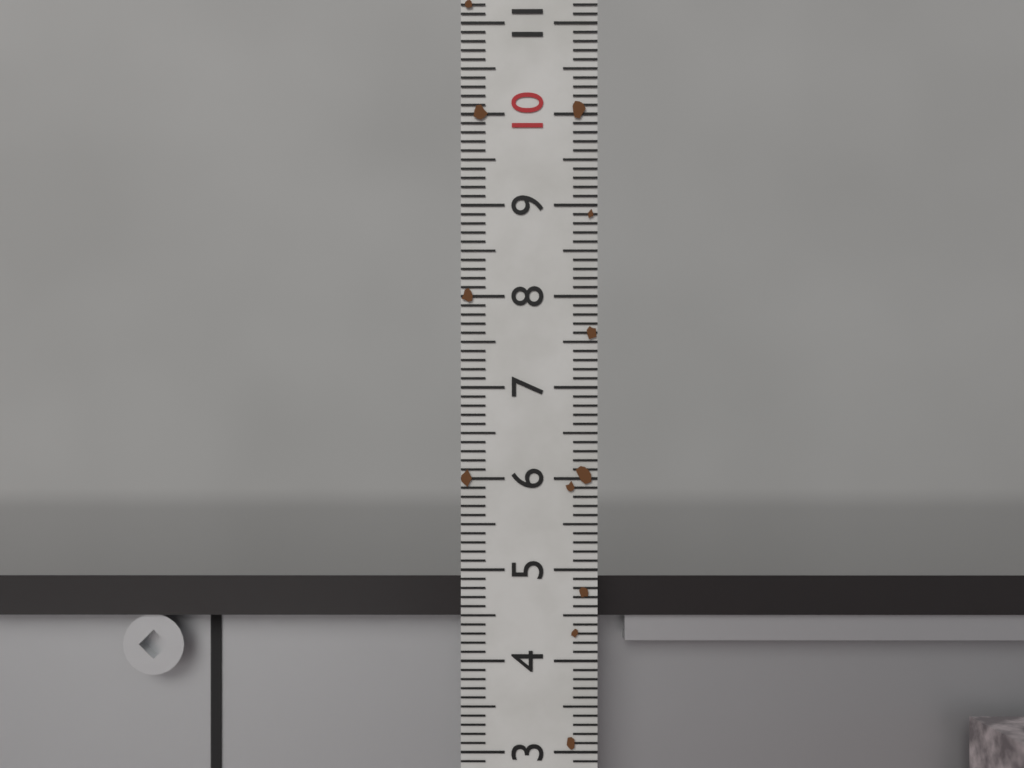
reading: 4.9 (no unit)
